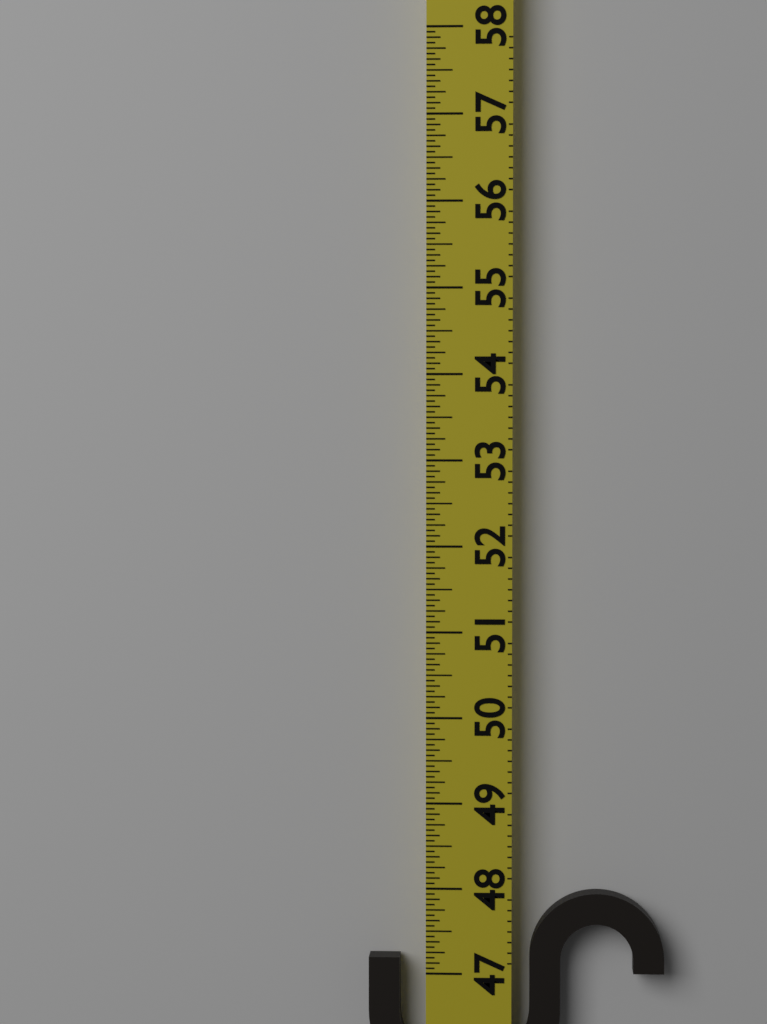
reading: 47.9375 (no unit)
